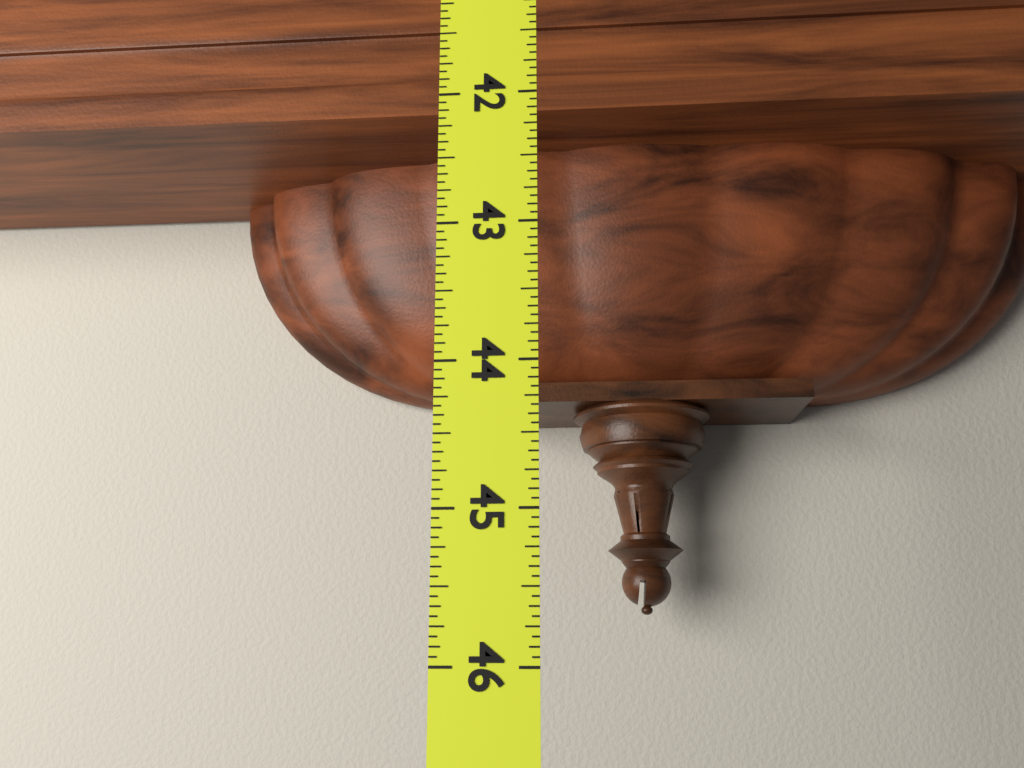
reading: 45.5625 (no unit)
